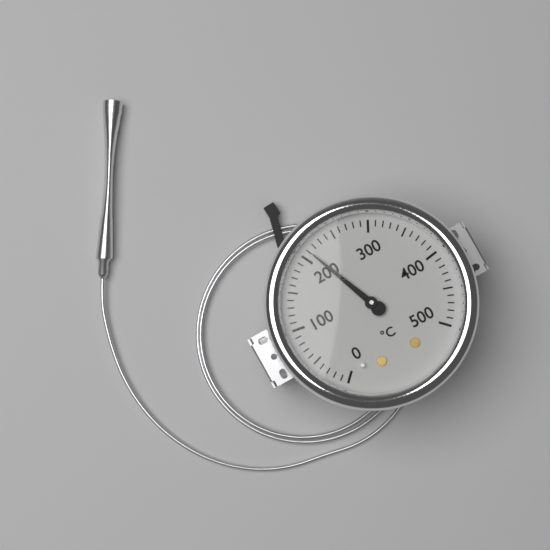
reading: 210 °C
